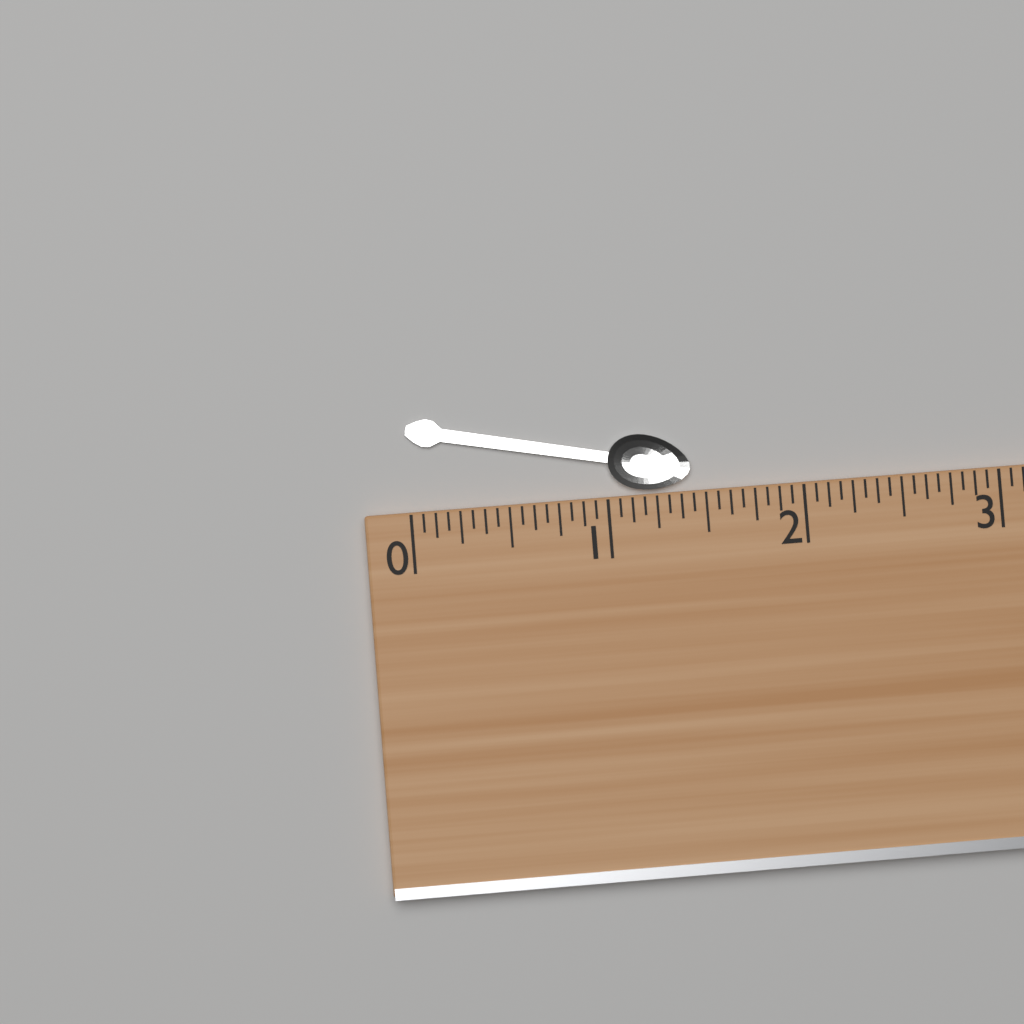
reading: 1.4375 (no unit)
